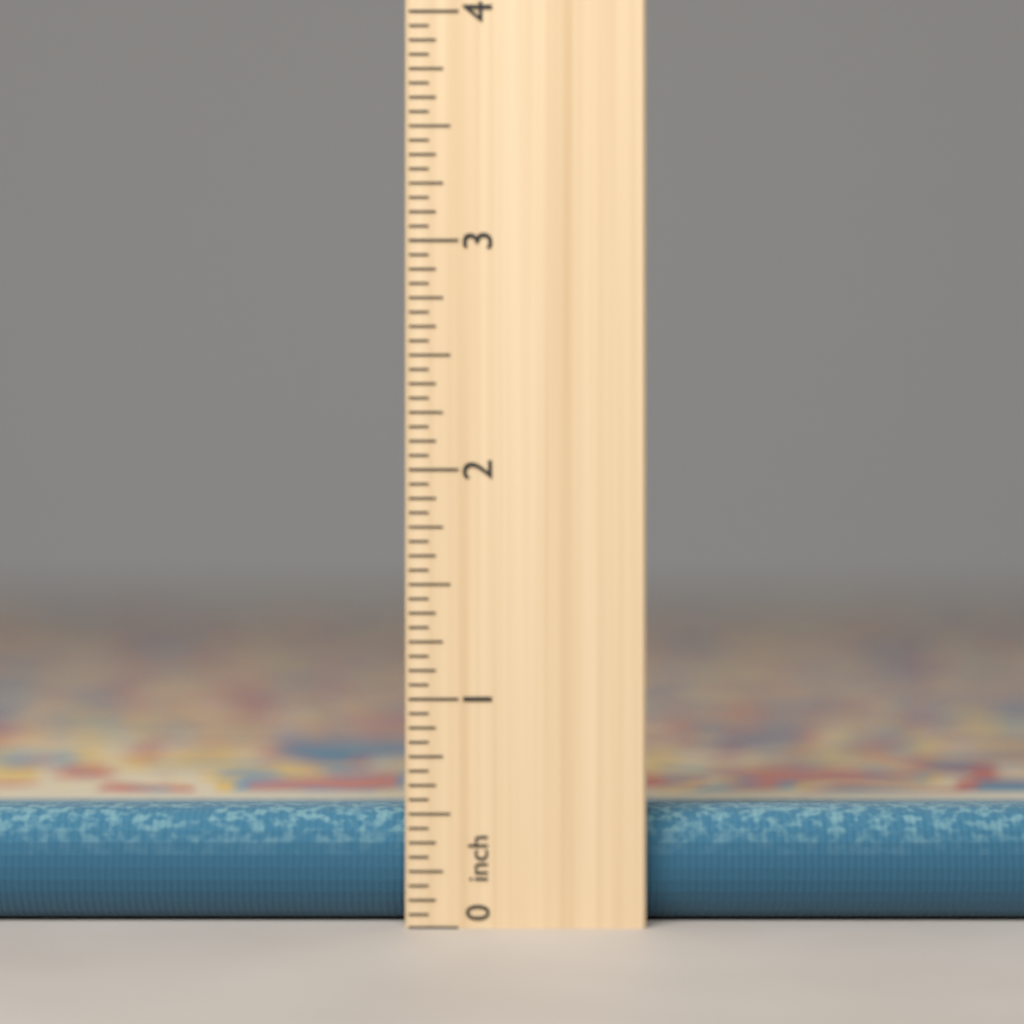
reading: 0.5000 inch
